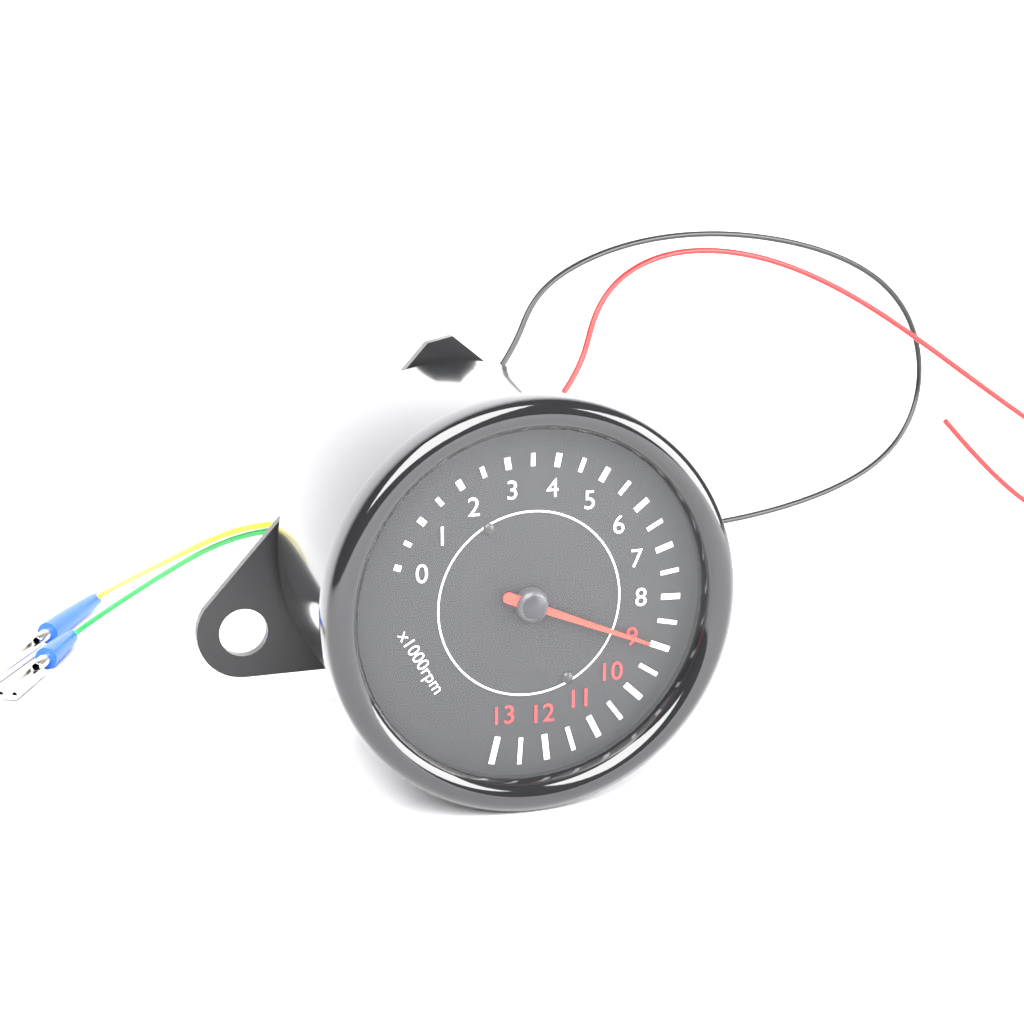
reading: 9.0 x1000rpm
